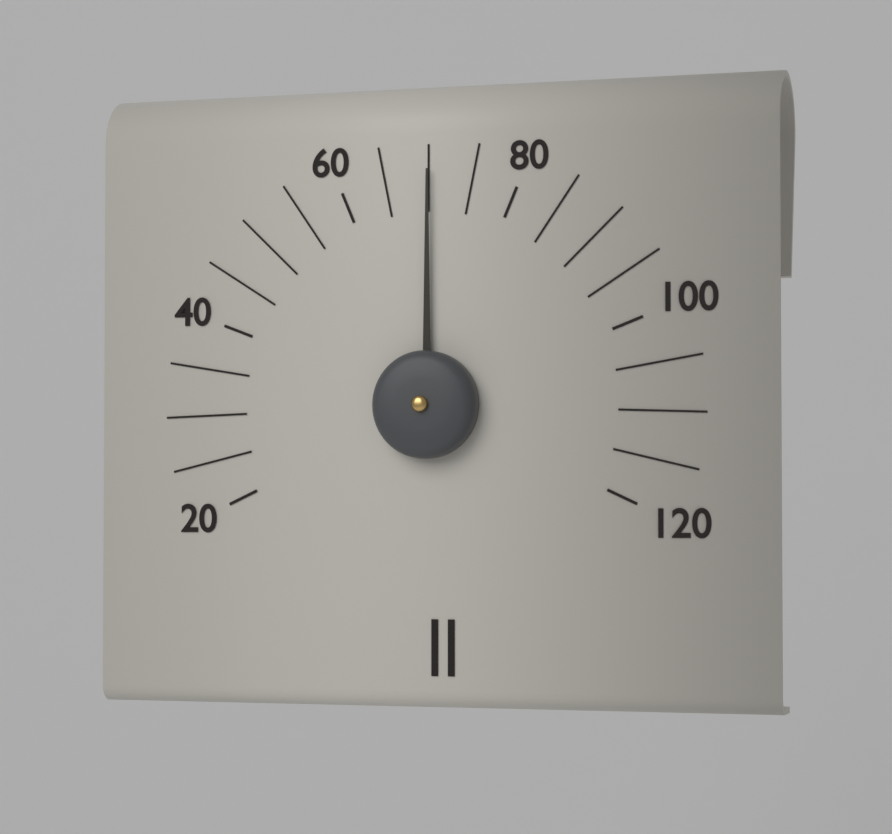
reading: 70 (no unit)
